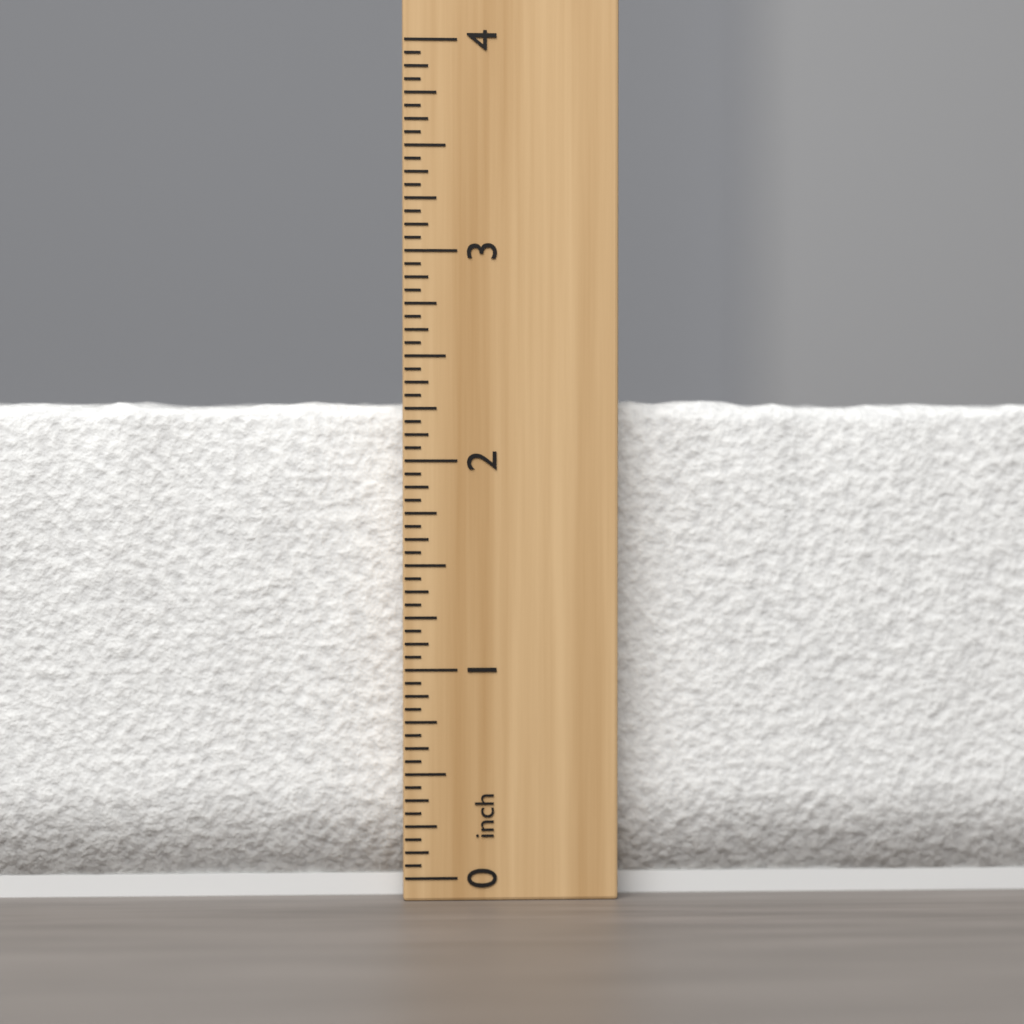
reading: 2.3125 inch
